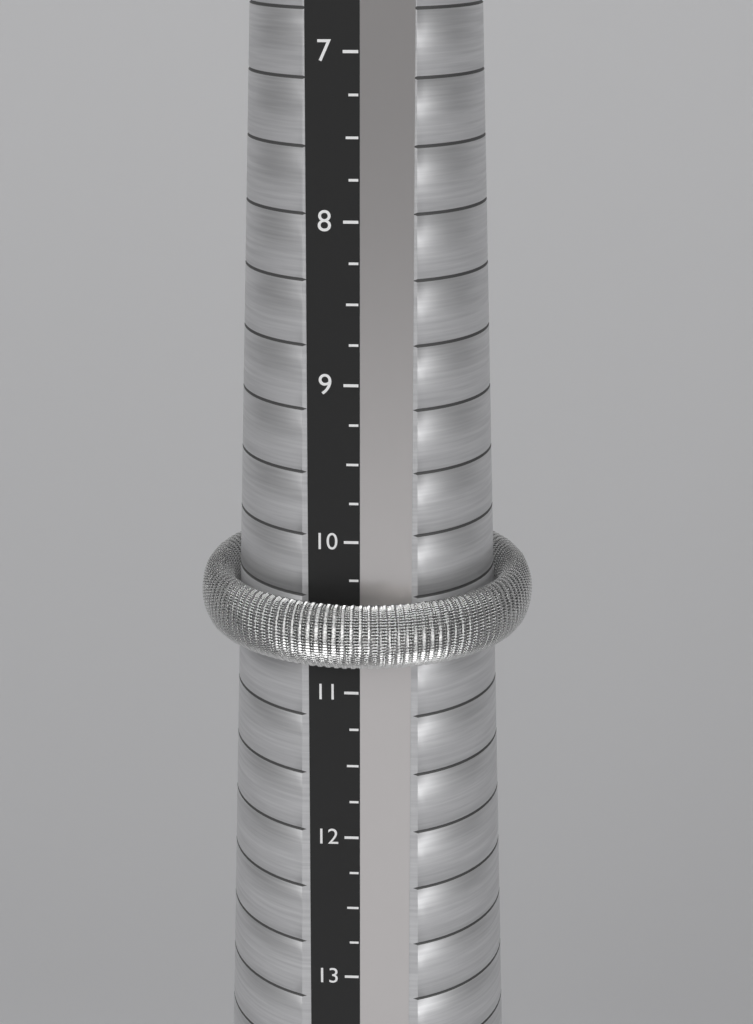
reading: 10.75 (no unit)
